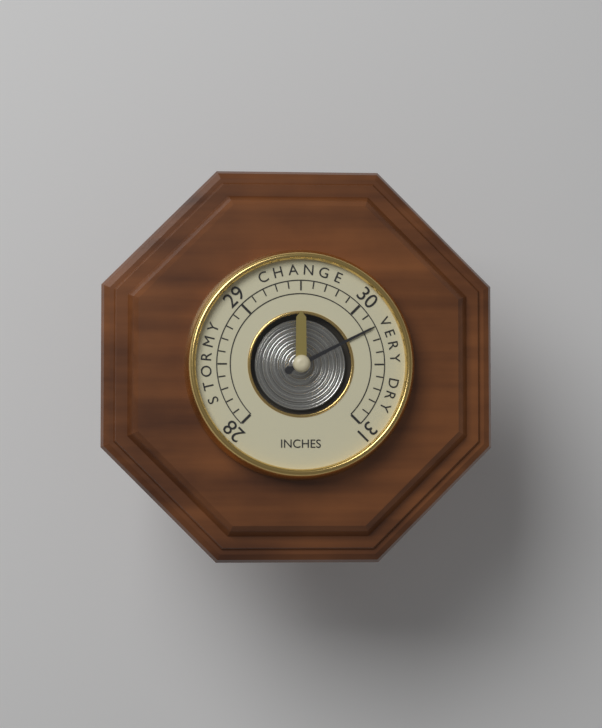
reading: 30.2 inches
